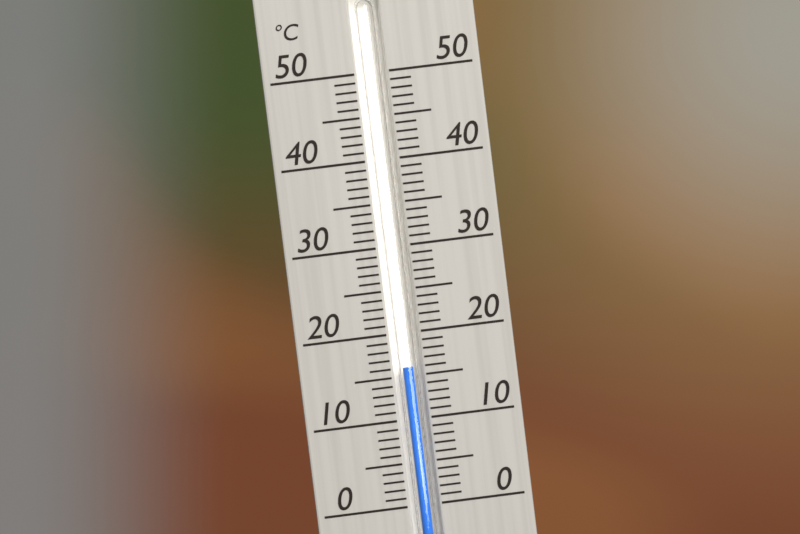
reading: 16 °C
